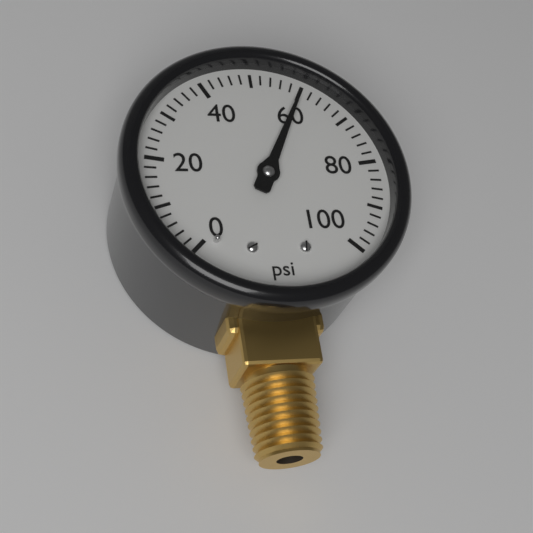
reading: 60 psi
